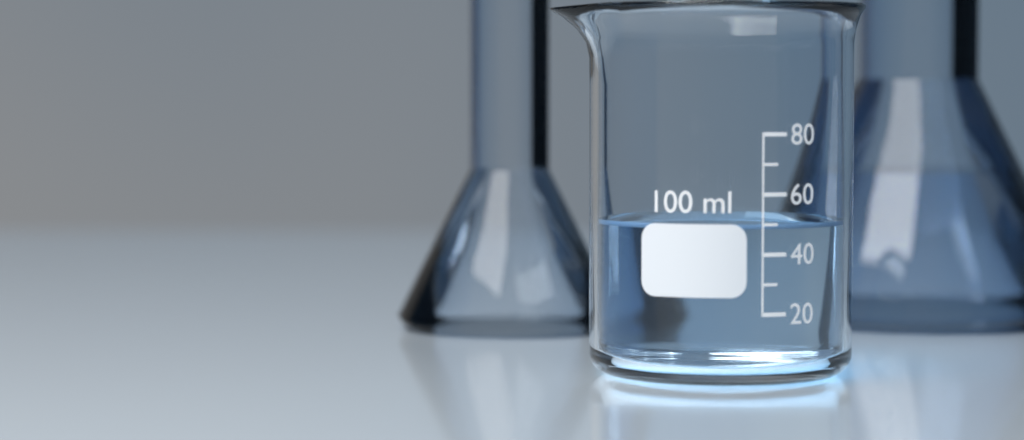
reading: 50 ml
